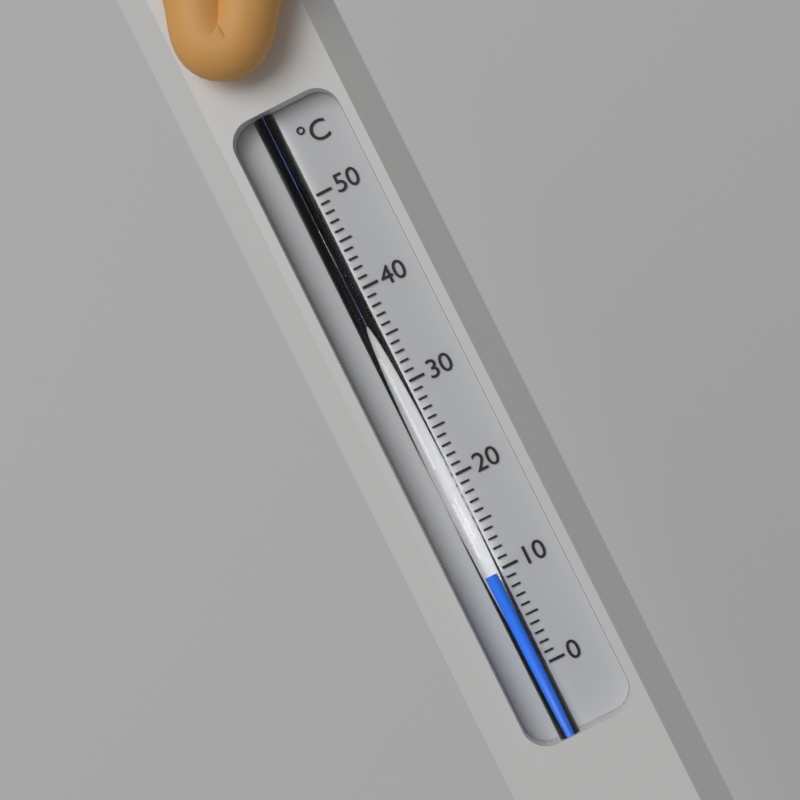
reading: 10 °C
